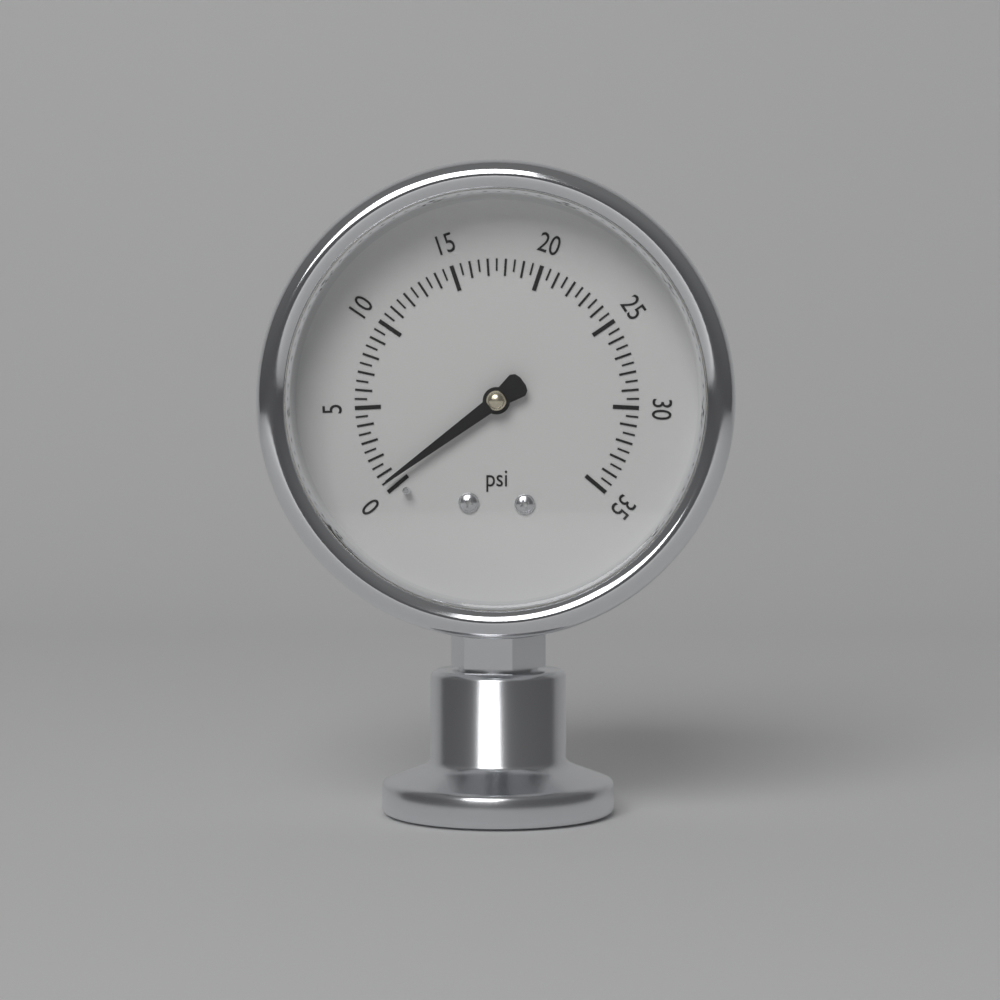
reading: 0.5 psi
